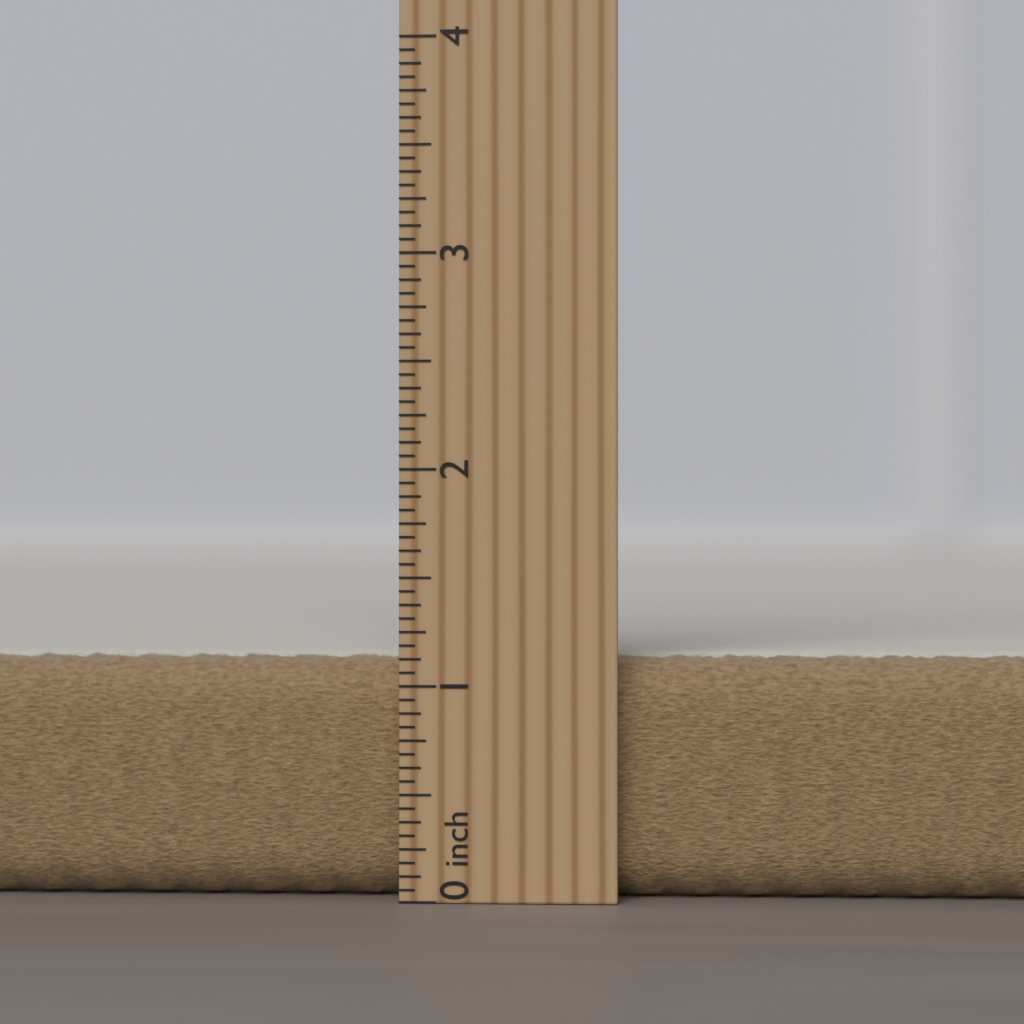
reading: 1.1250 inch
